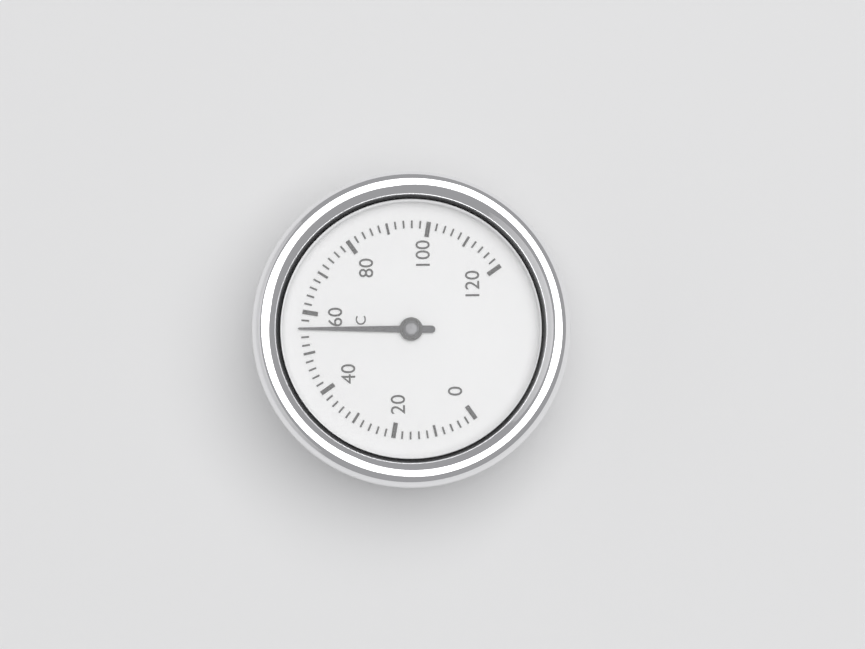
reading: 56 °C
